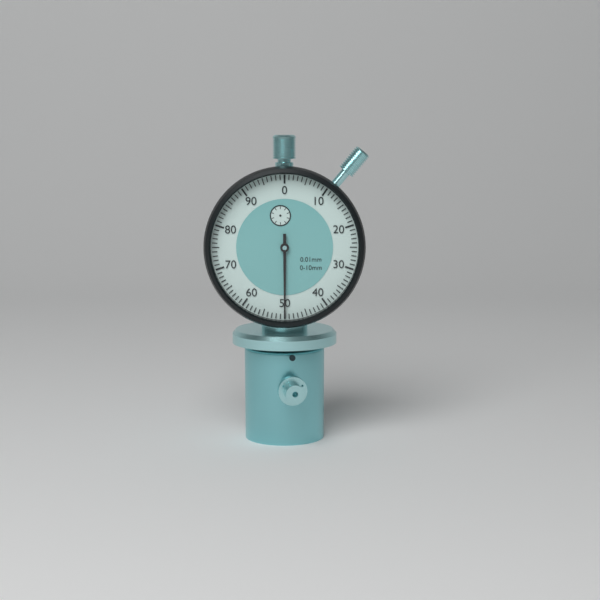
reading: 0.50 mm
